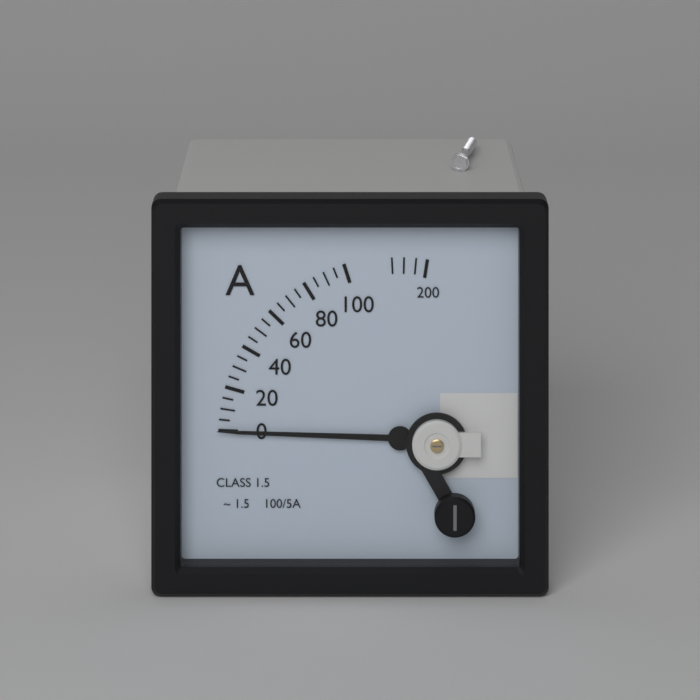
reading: 0 A
